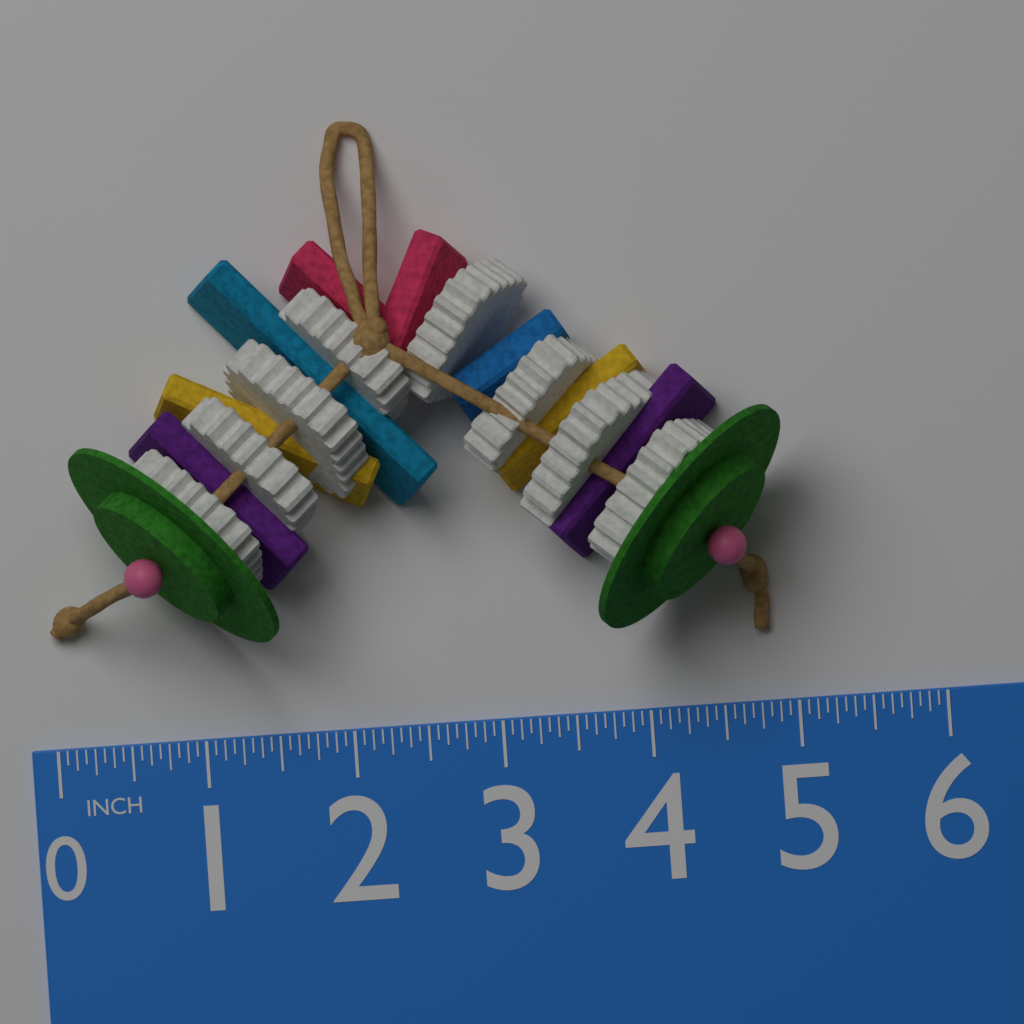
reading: 5.0000 in
